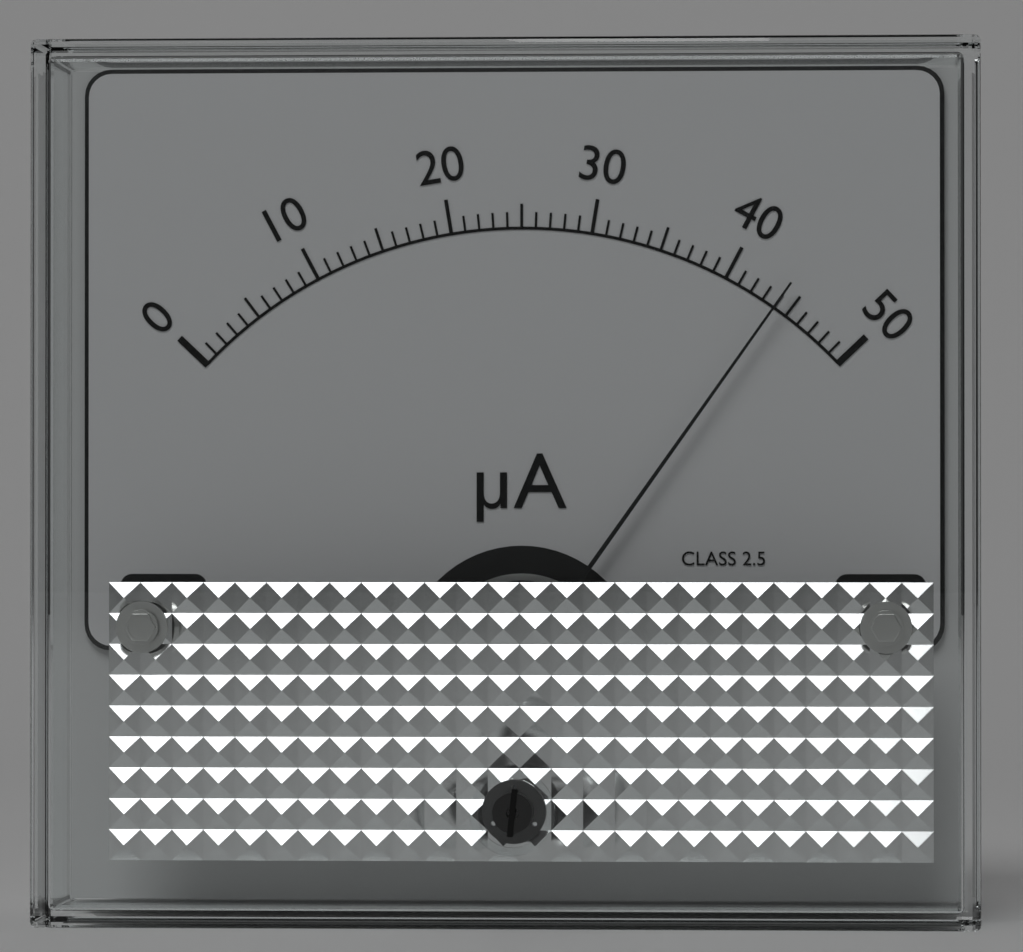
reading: 44 µA
